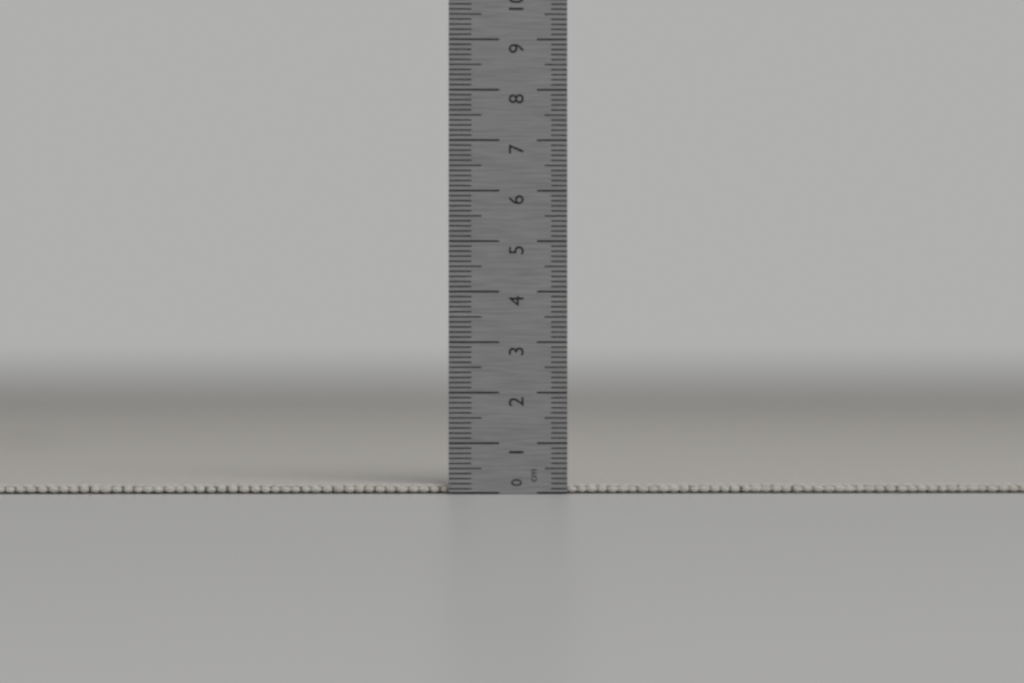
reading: 0.2 cm
